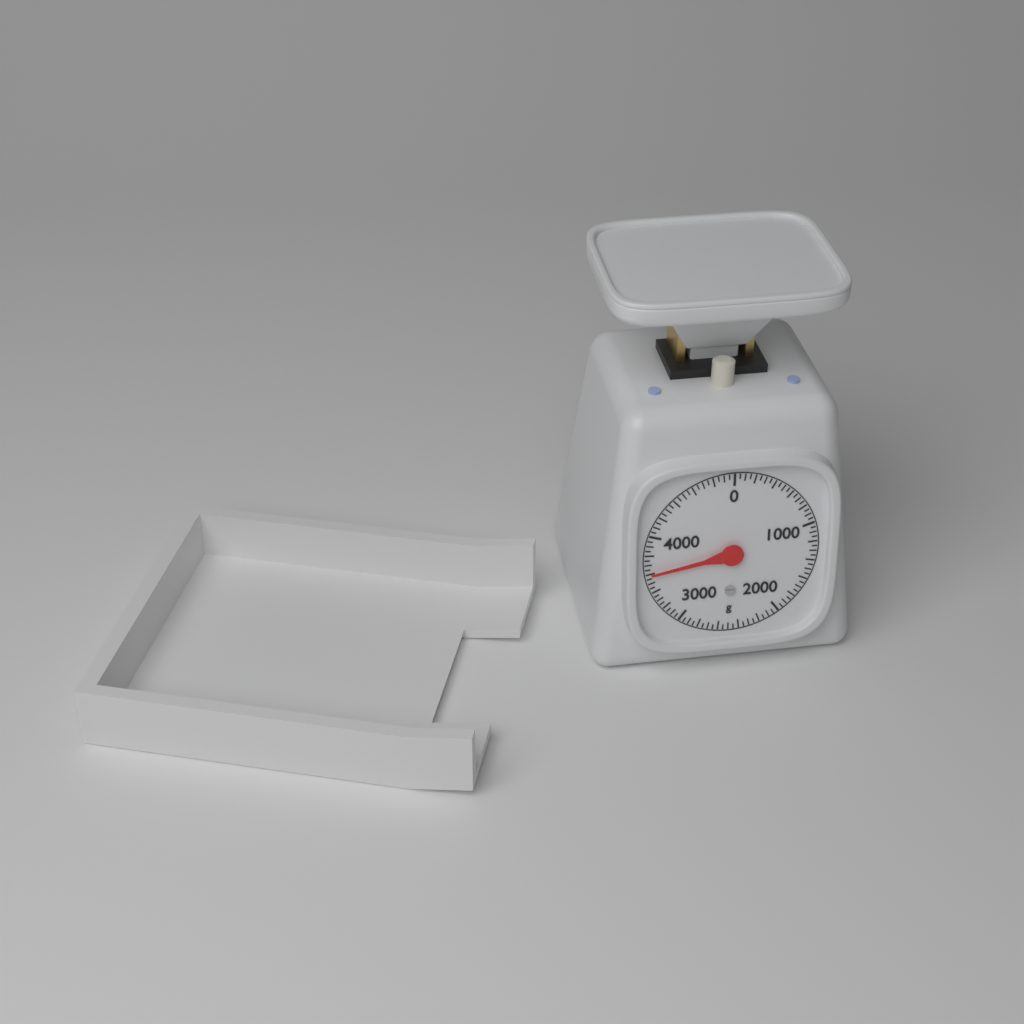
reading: 3600 g
